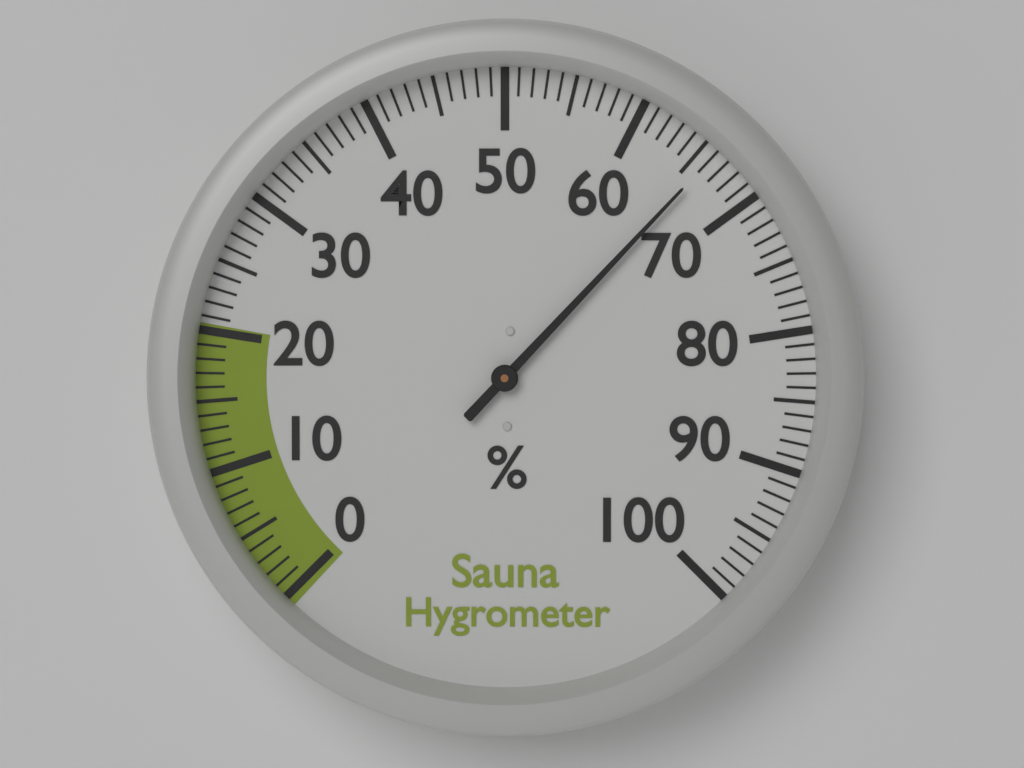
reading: 66 %
